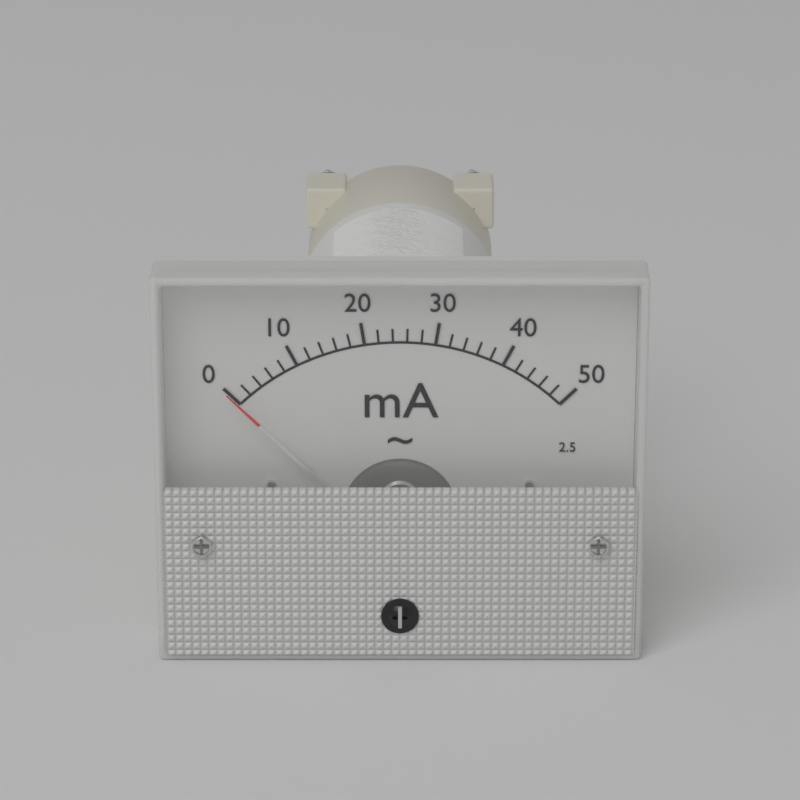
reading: 0 mA
